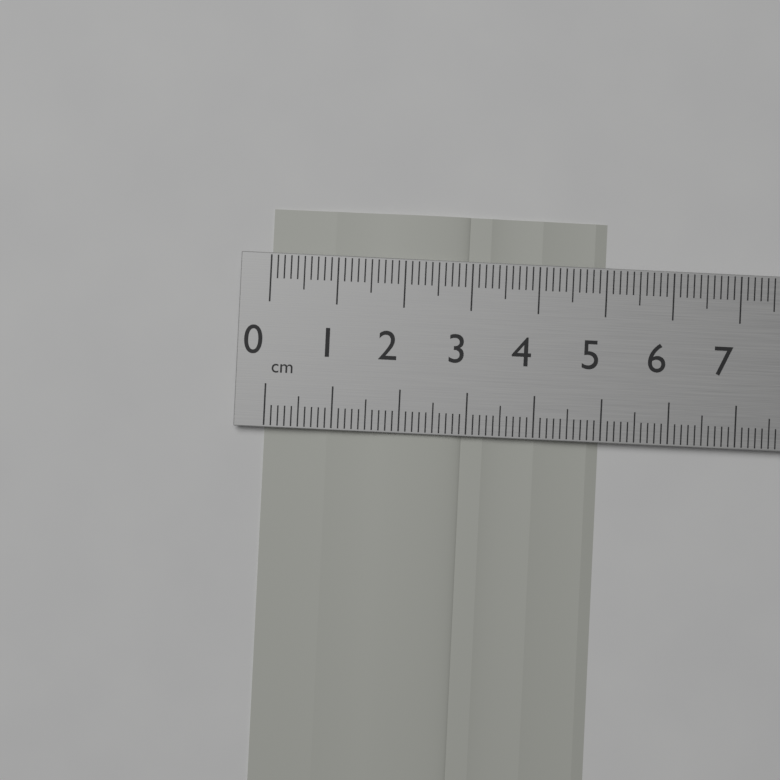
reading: 5.0 cm
